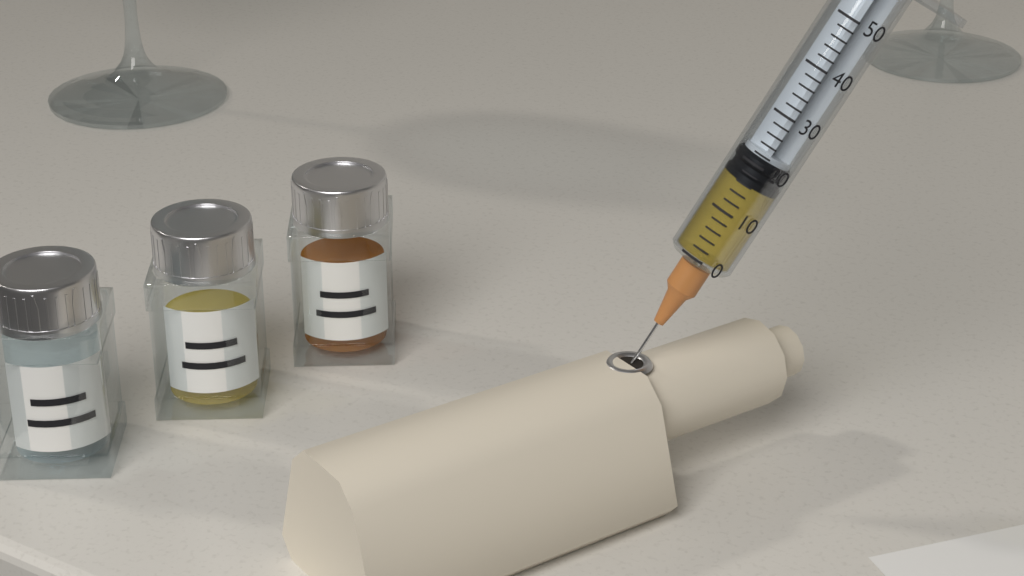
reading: 16 (no unit)
